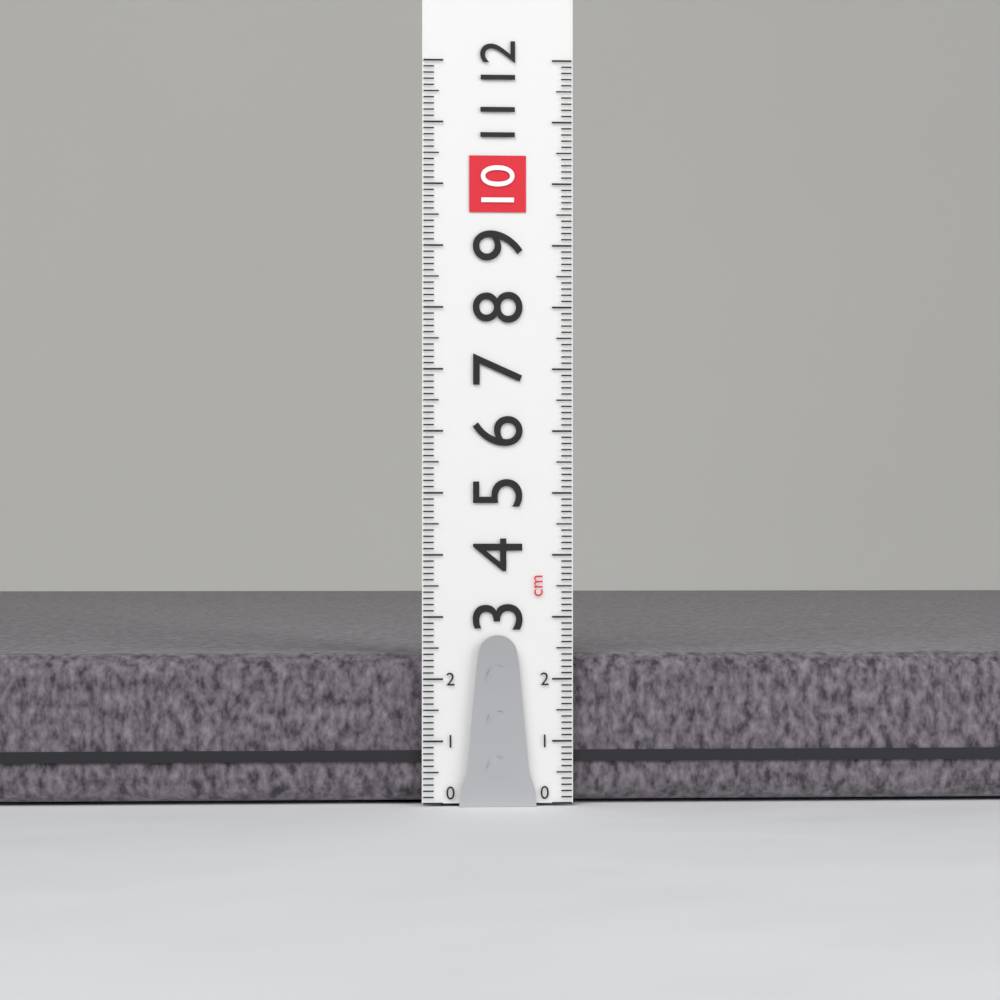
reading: 2.4 cm
